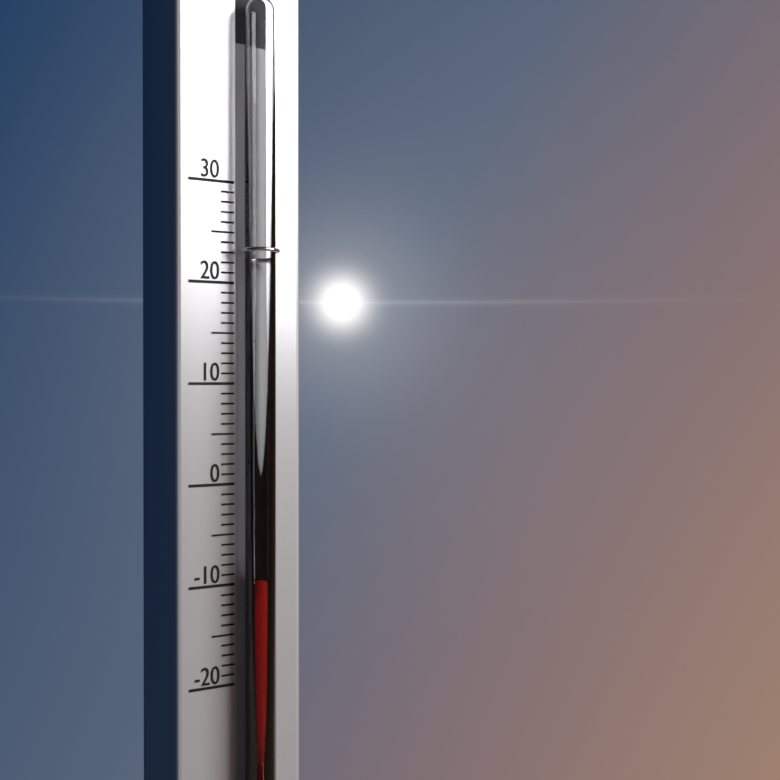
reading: -9 (no unit)
